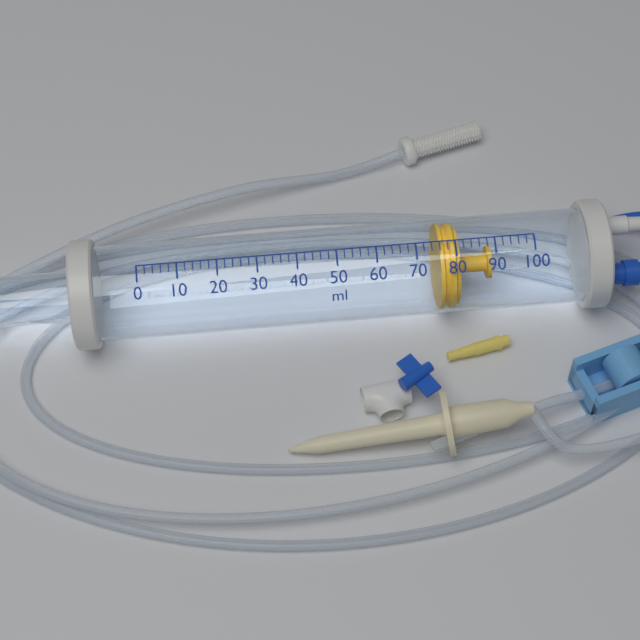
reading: 76 ml
